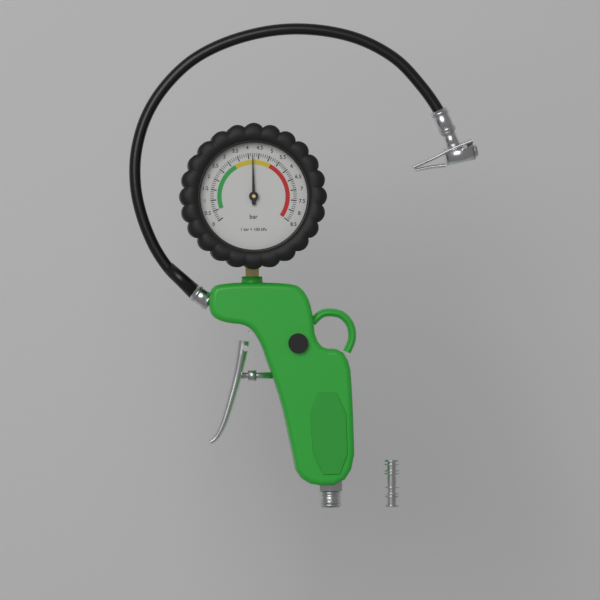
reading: 4.2 bar
